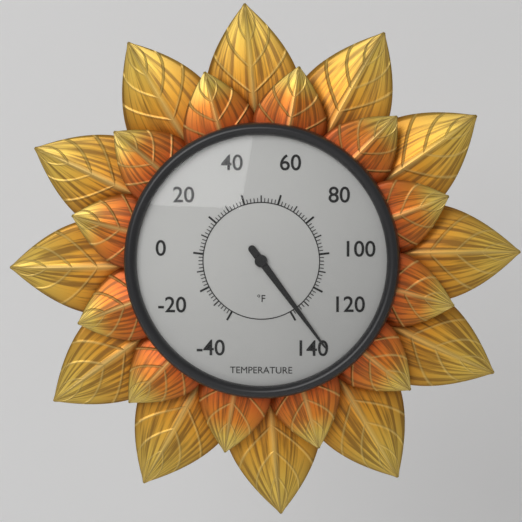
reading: 136 °F
